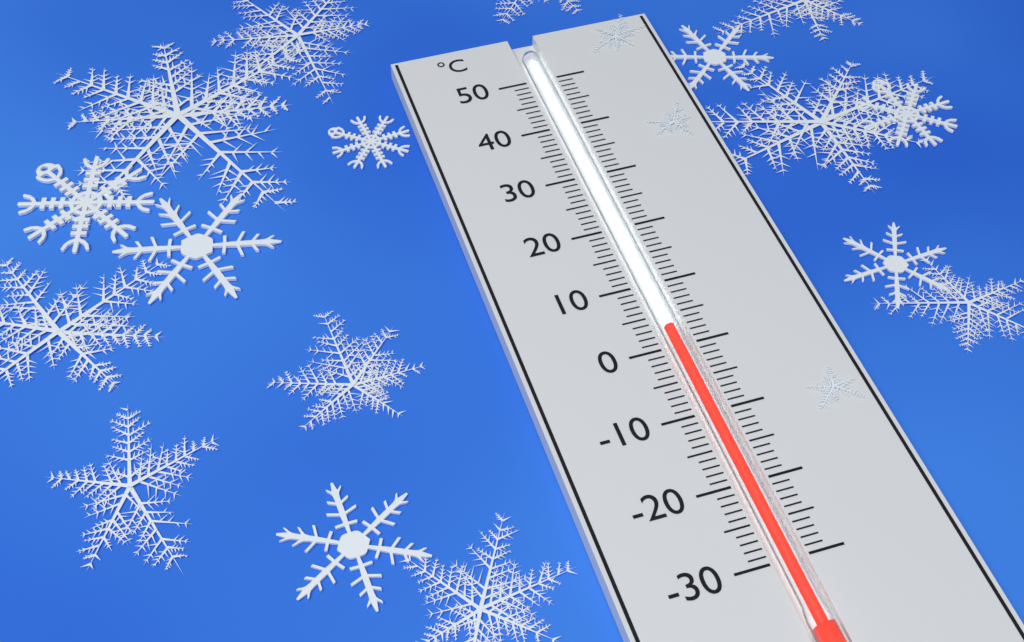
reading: 3 °C
